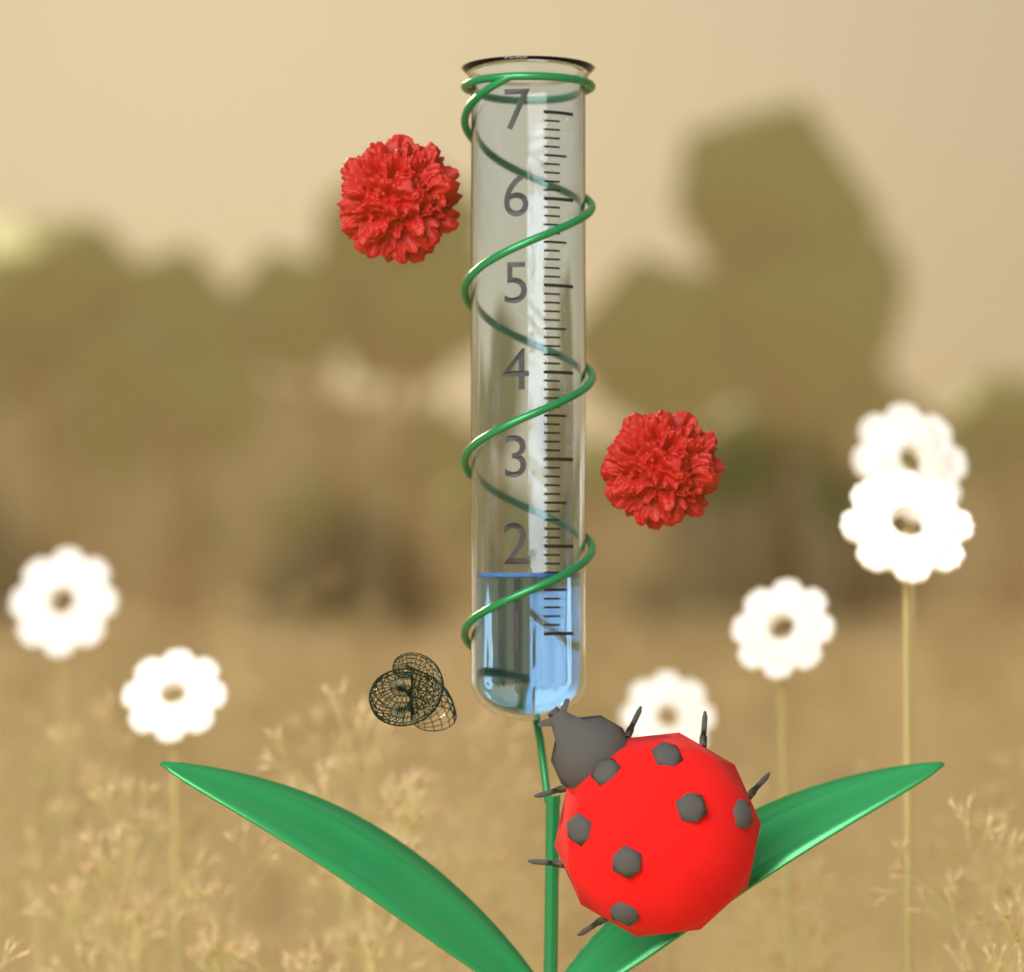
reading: 1.7 (no unit)
